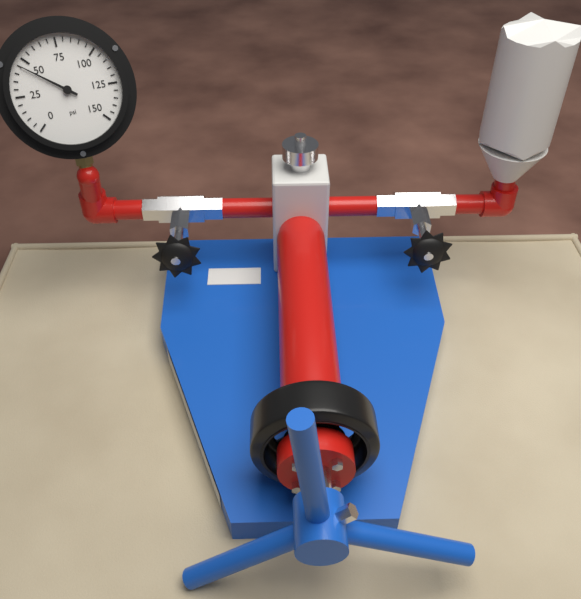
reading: 45 psi
